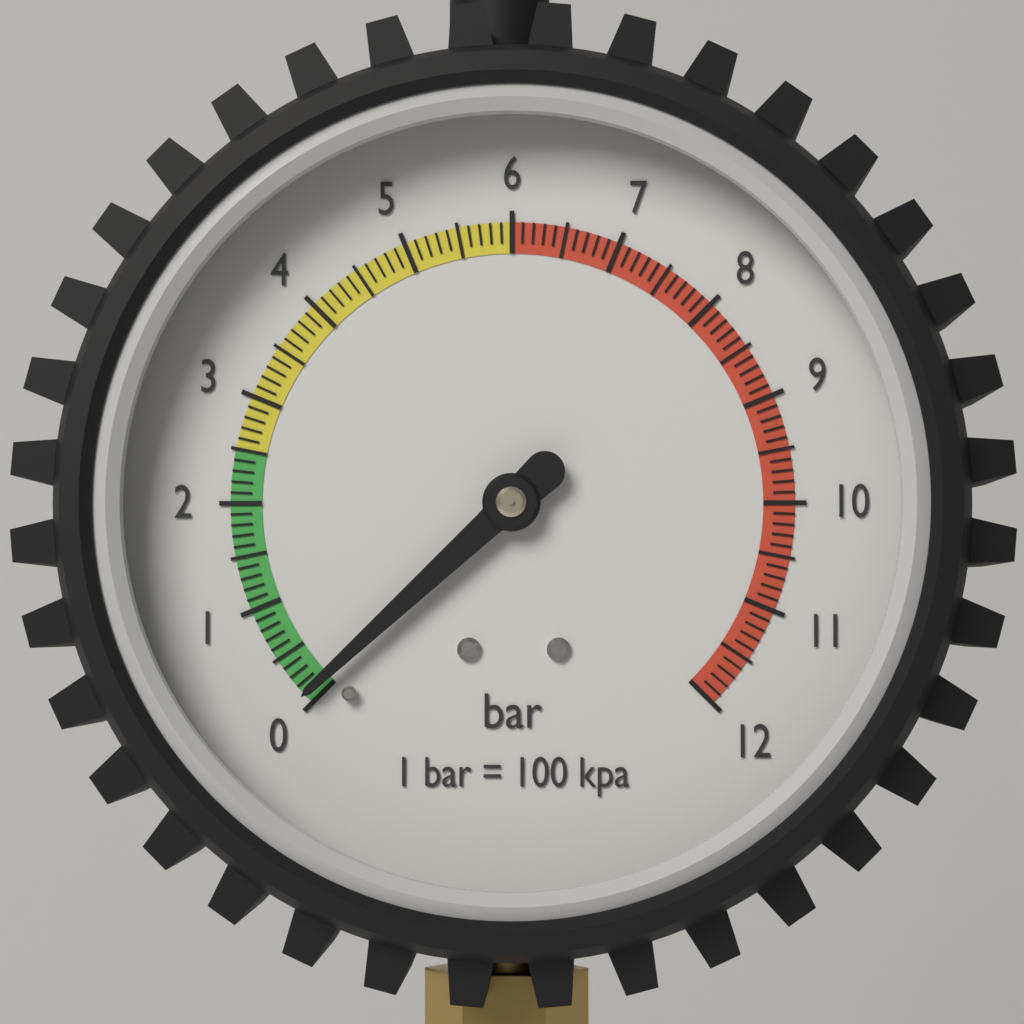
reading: 0.1 bar
